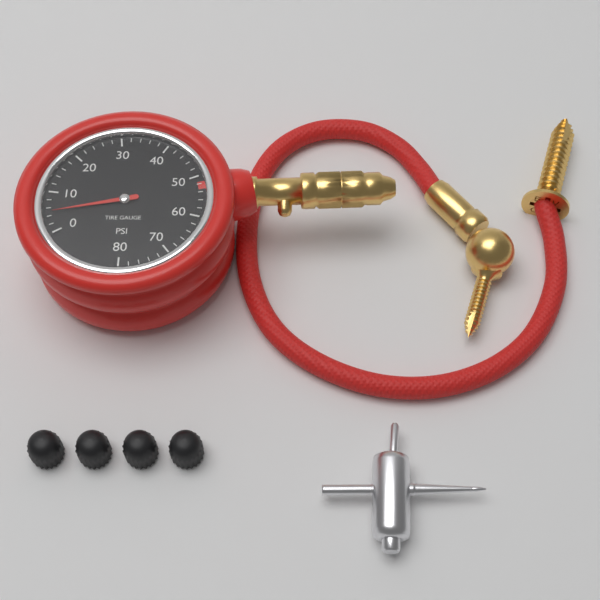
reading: 5 psi
